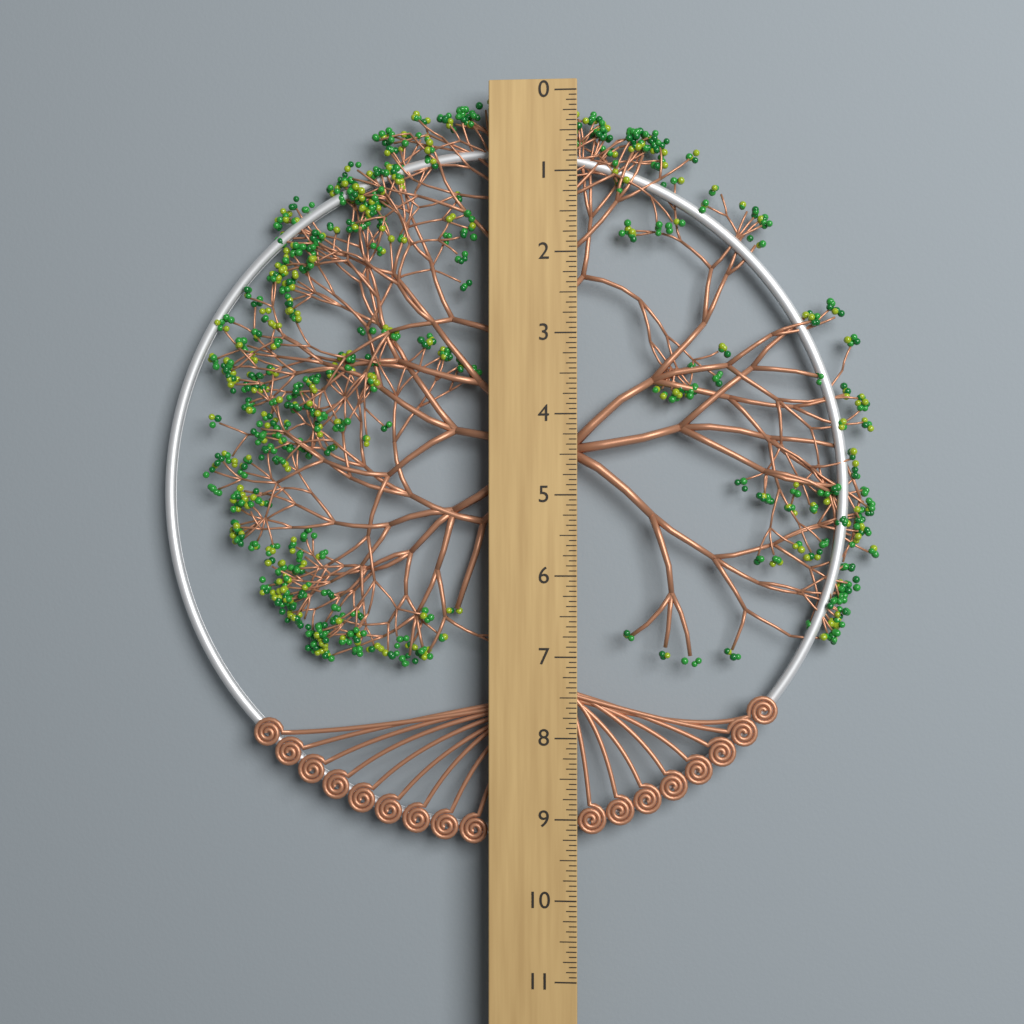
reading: 9.3750 (no unit)
